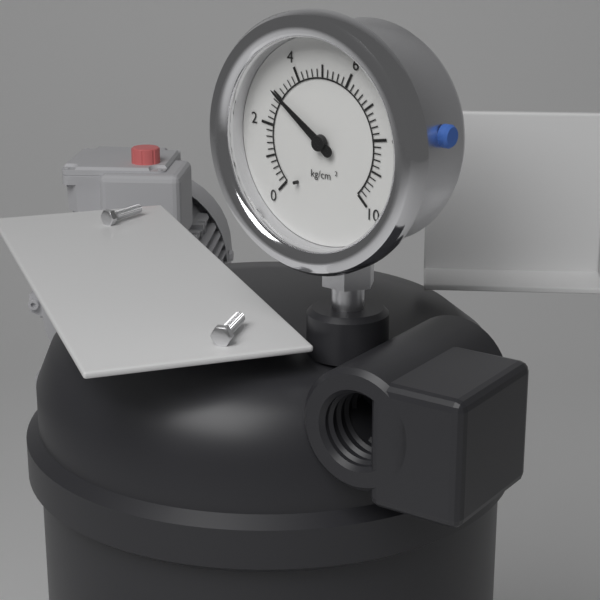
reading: 3.0 kg/cm²
